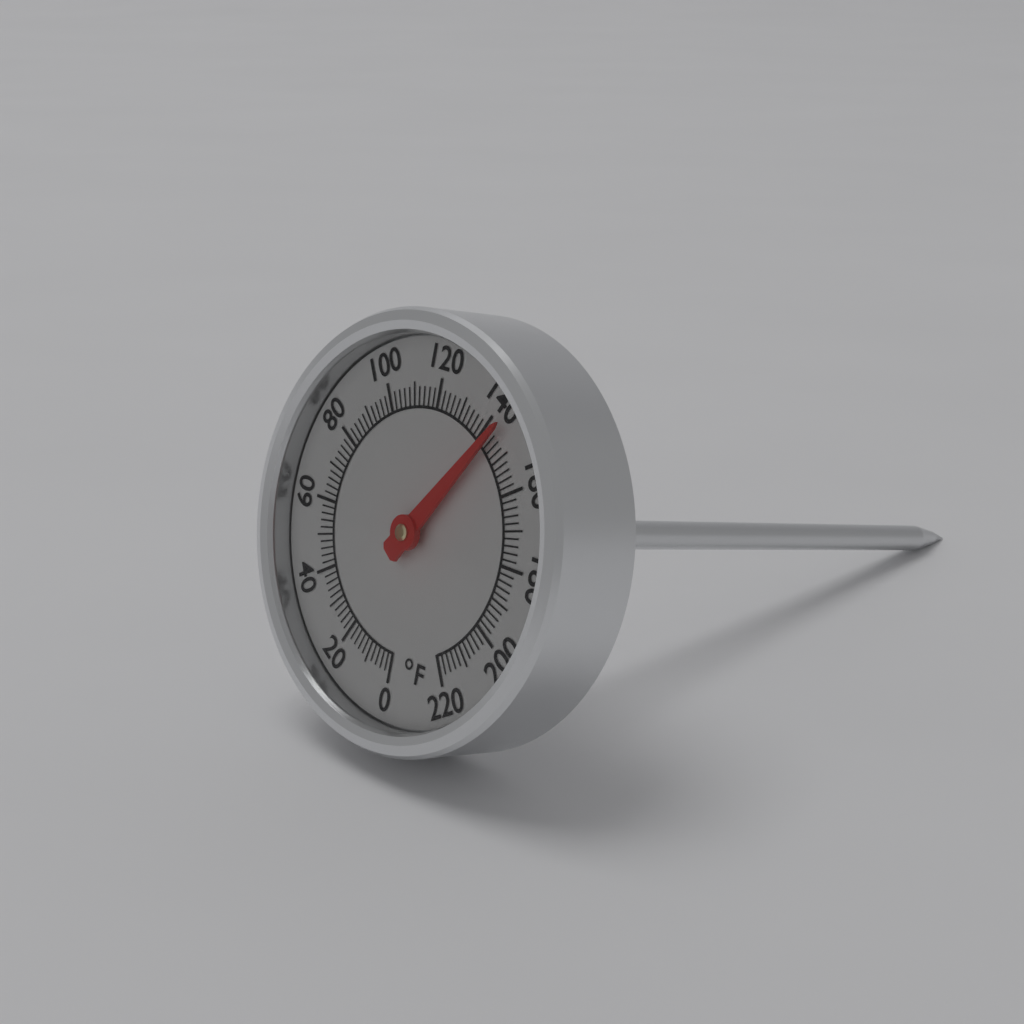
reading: 144 °F
